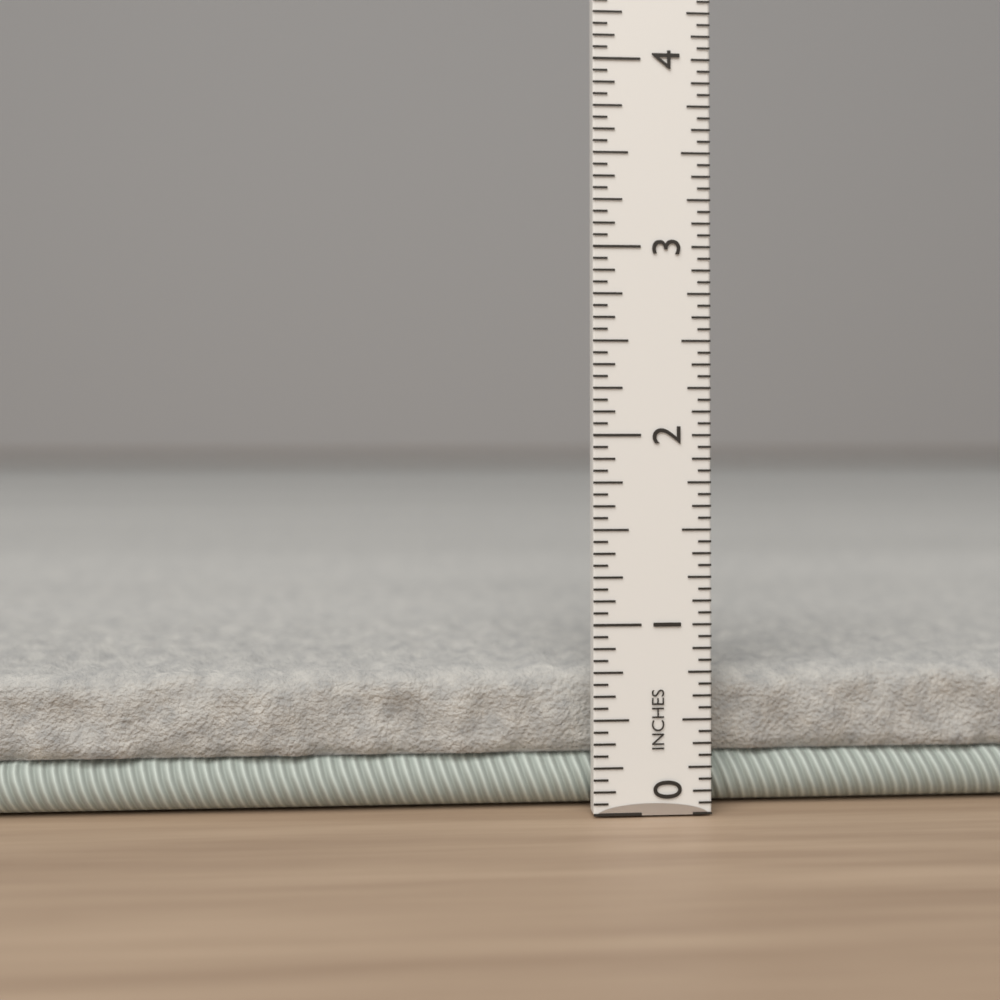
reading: 0.7500 in
